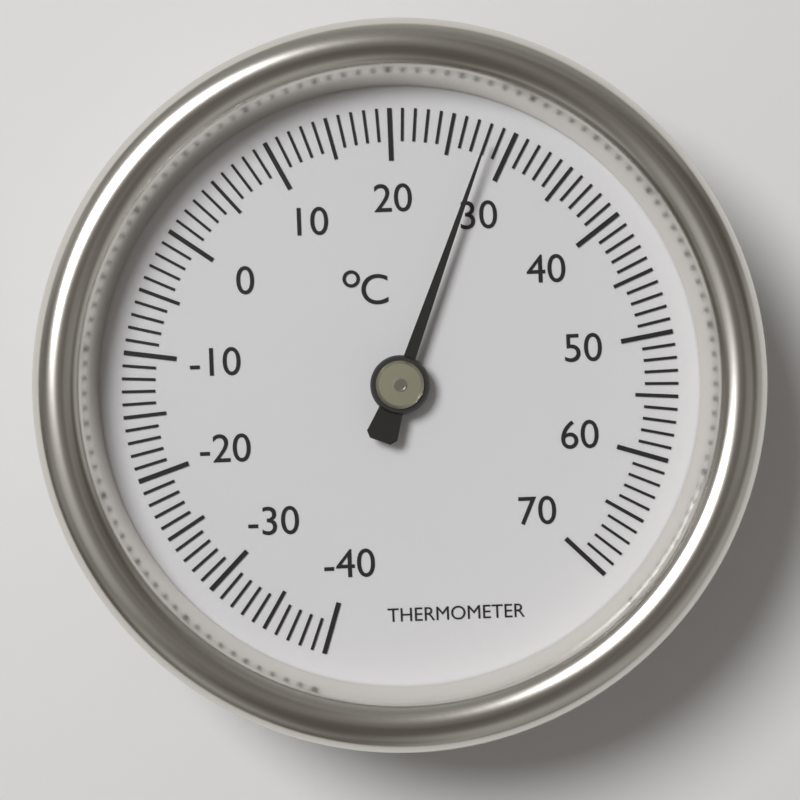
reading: 28 °C
